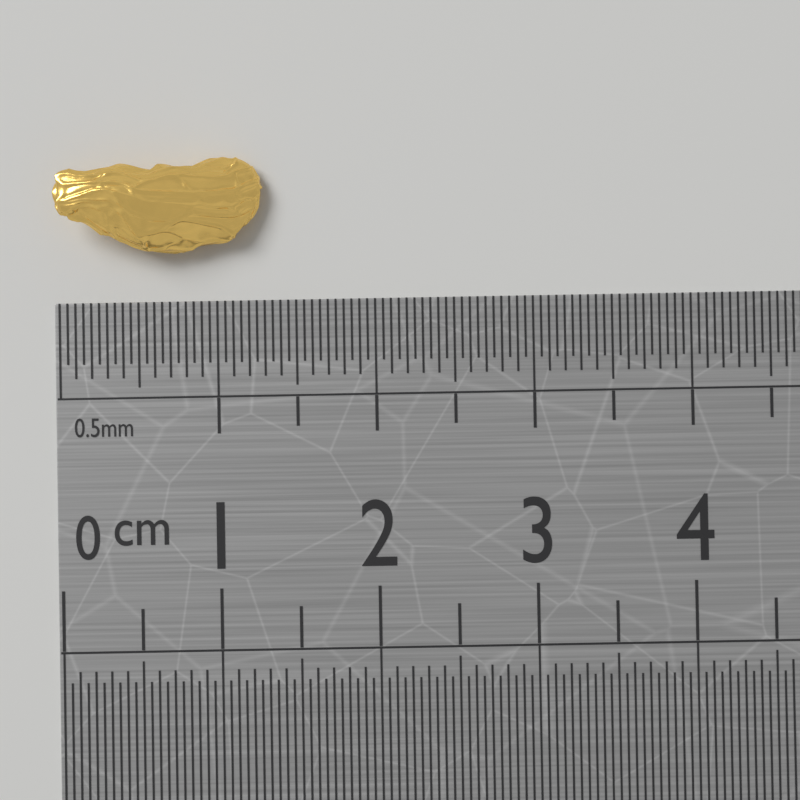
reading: 1.30 cm
